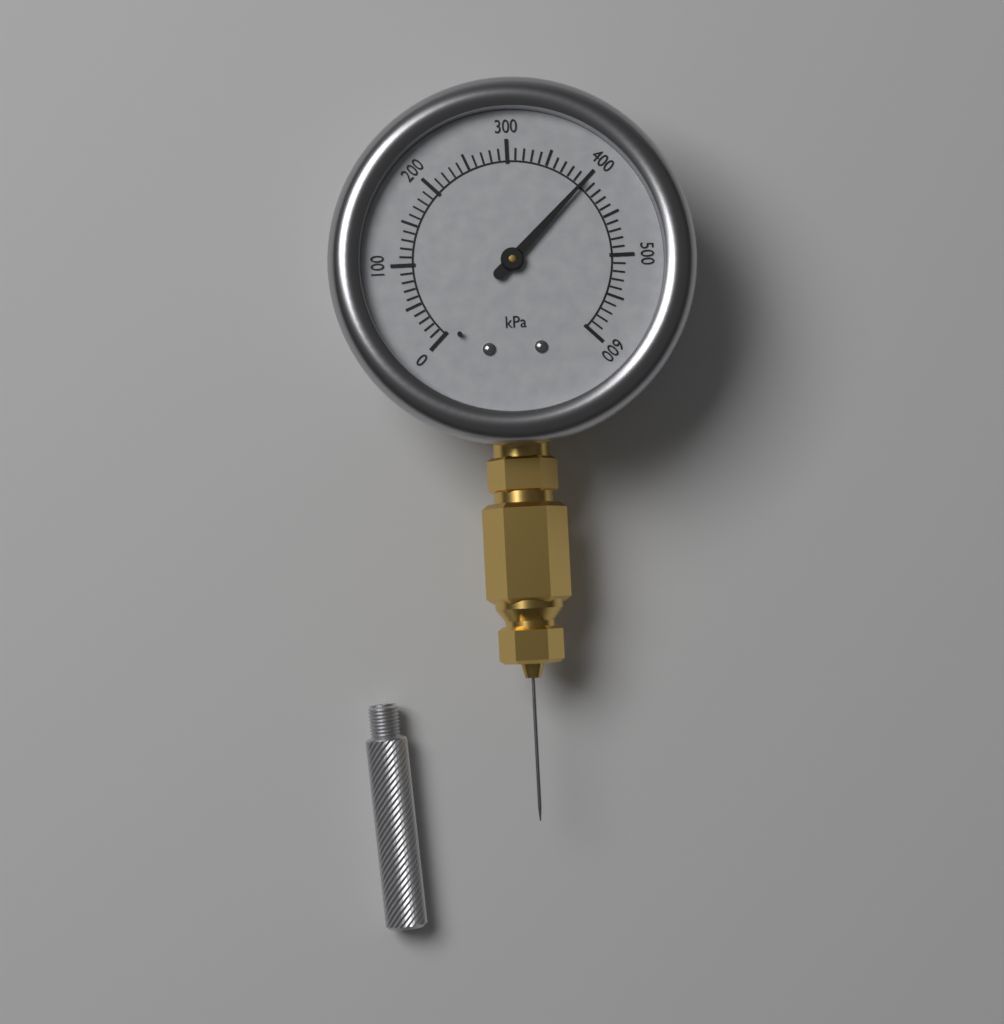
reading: 400 kPa
